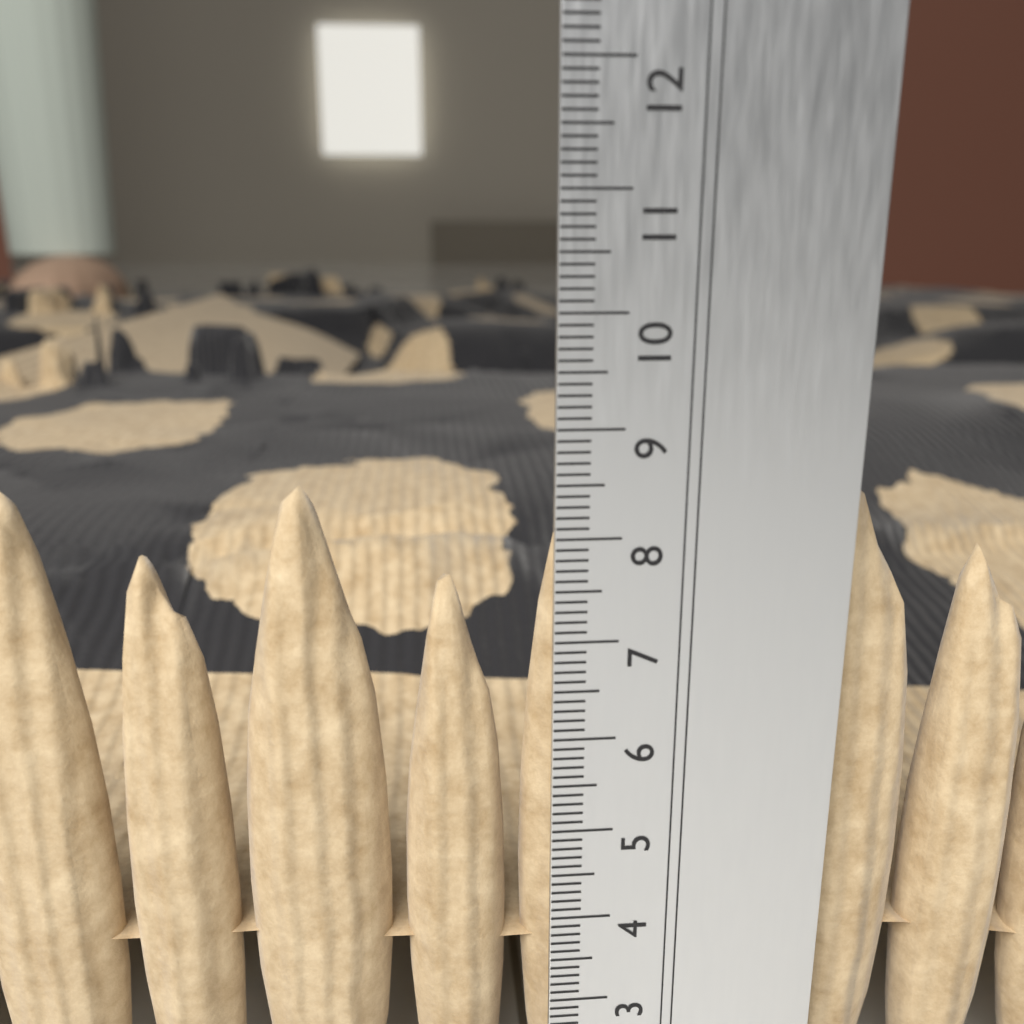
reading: 8.4 cm
